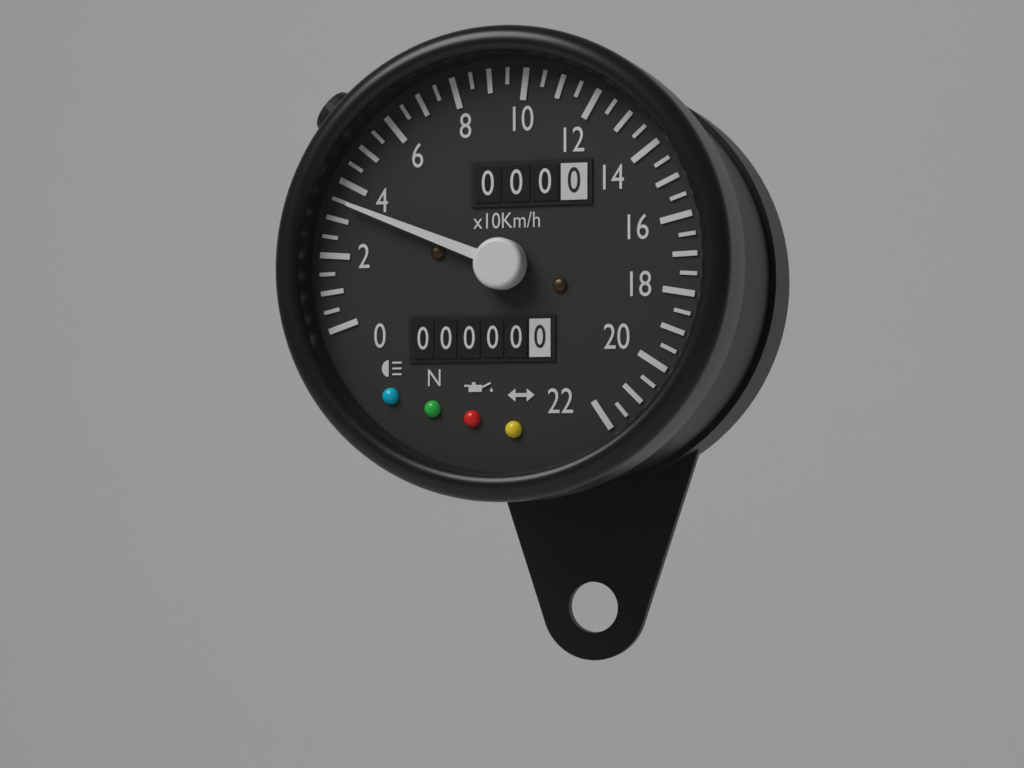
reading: 35 km/h
